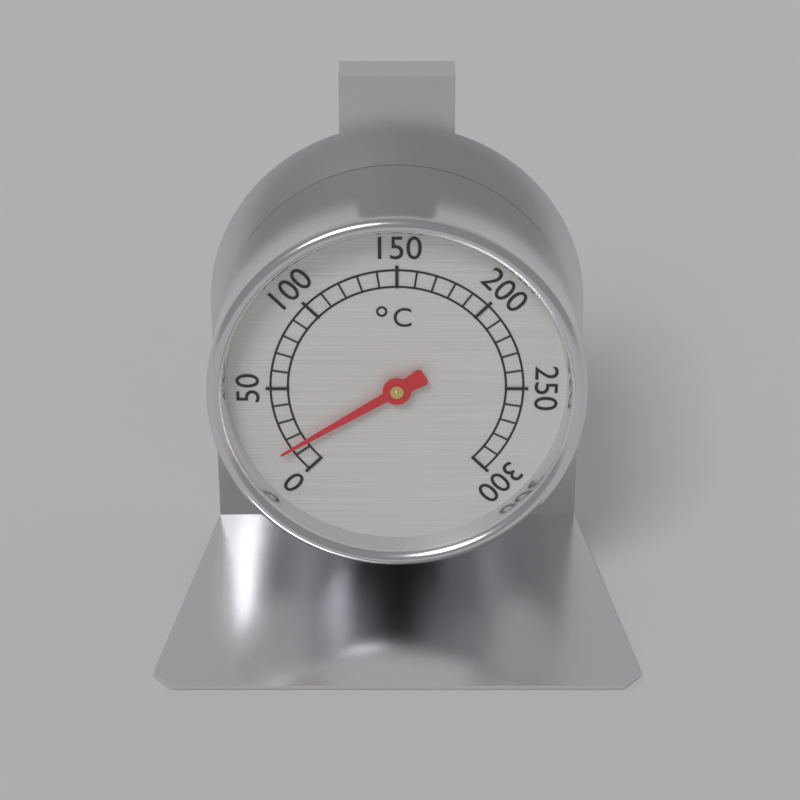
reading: 15 °C
